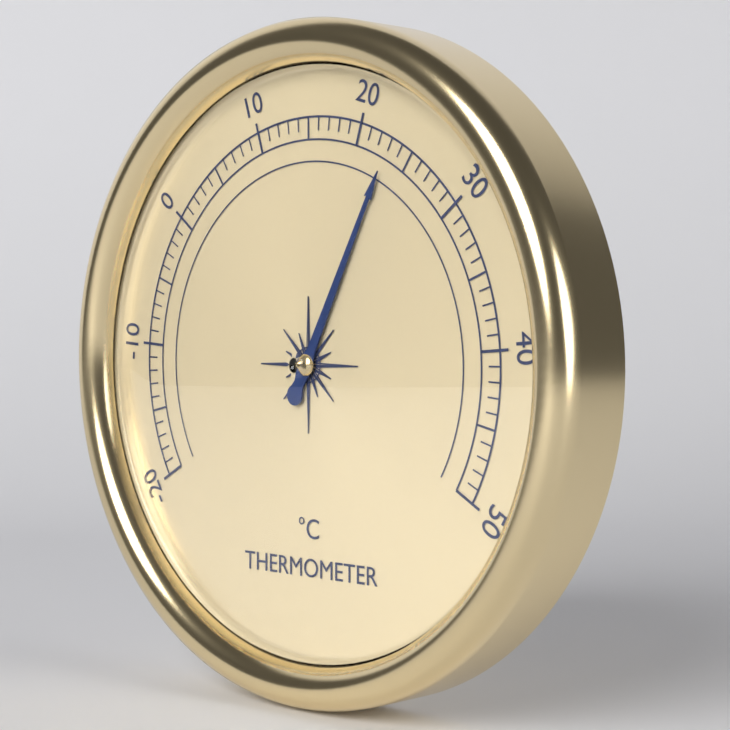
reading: 23 °C
